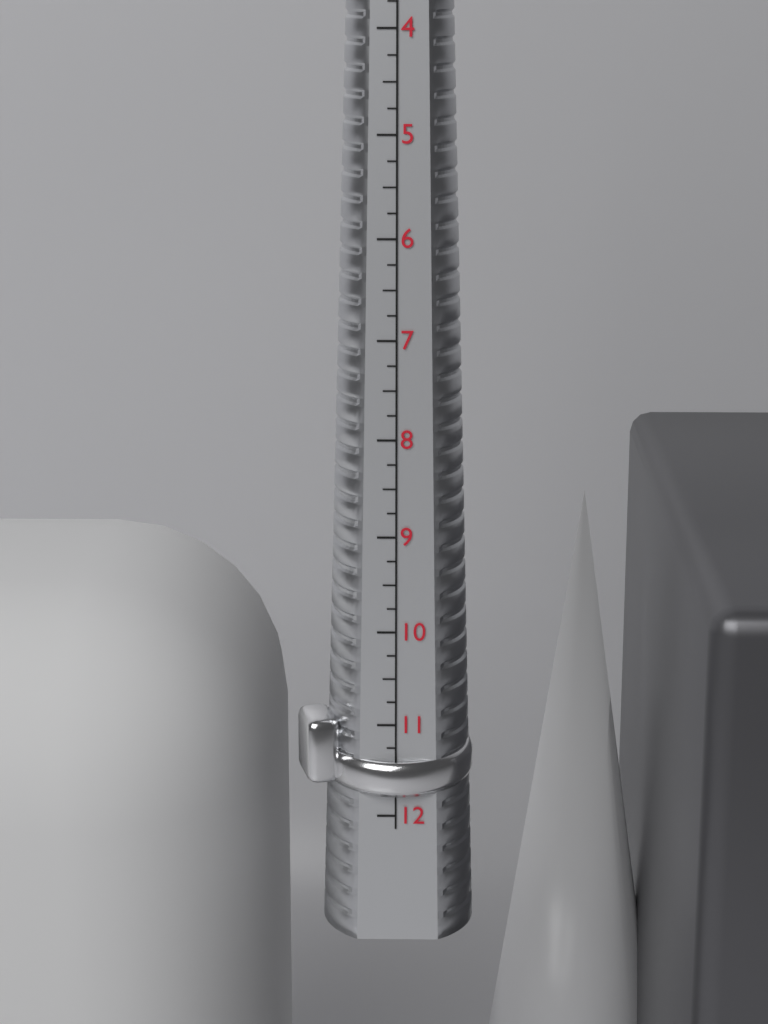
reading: 11.75 US
